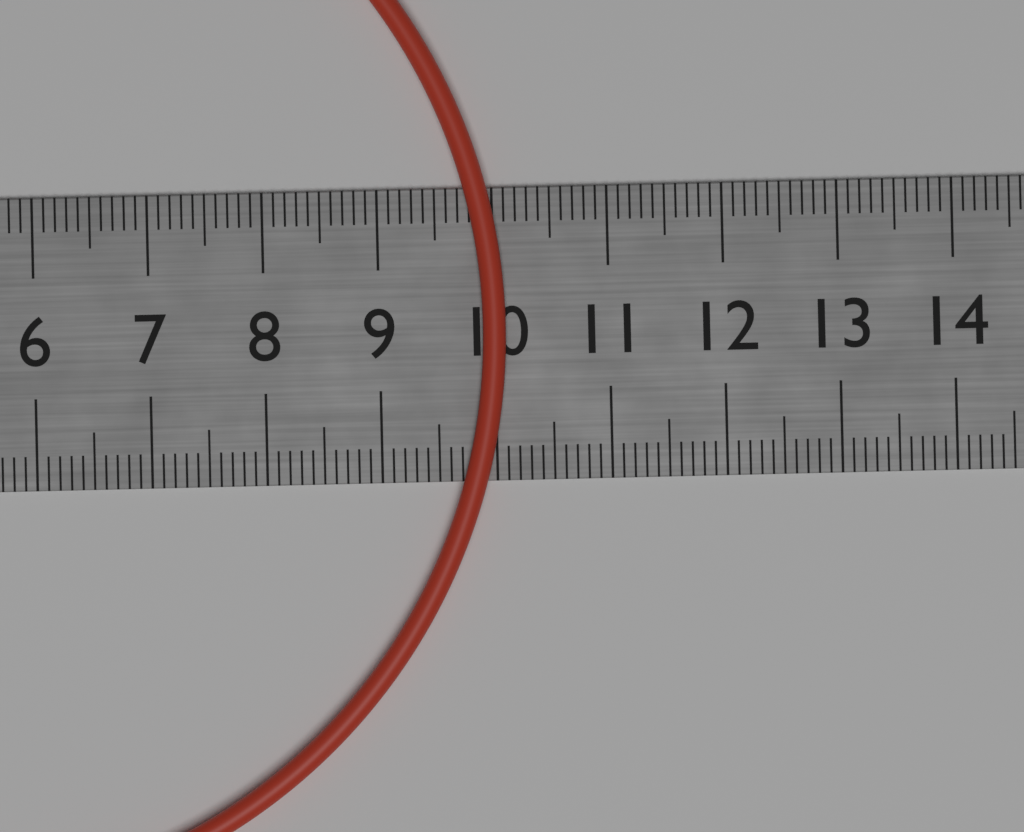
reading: 10.1 cm
